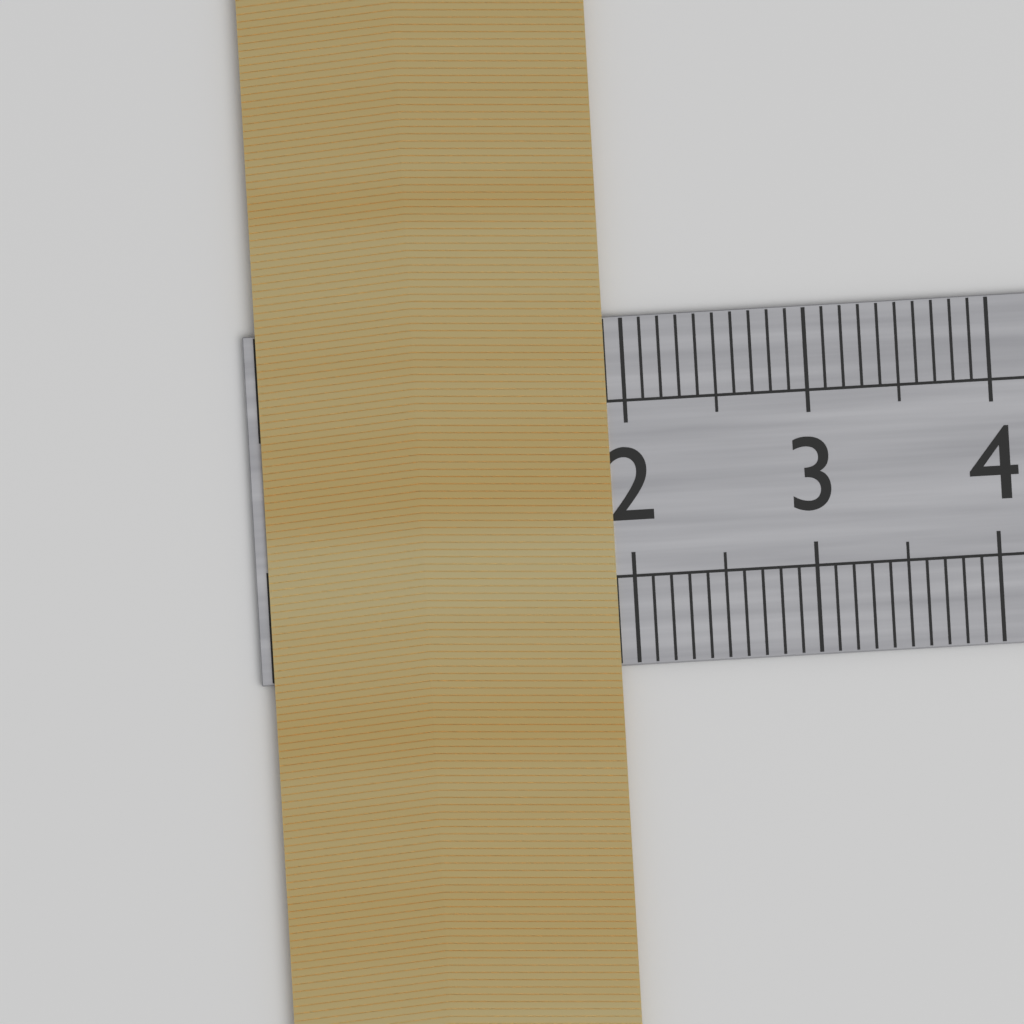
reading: 1.9 cm
